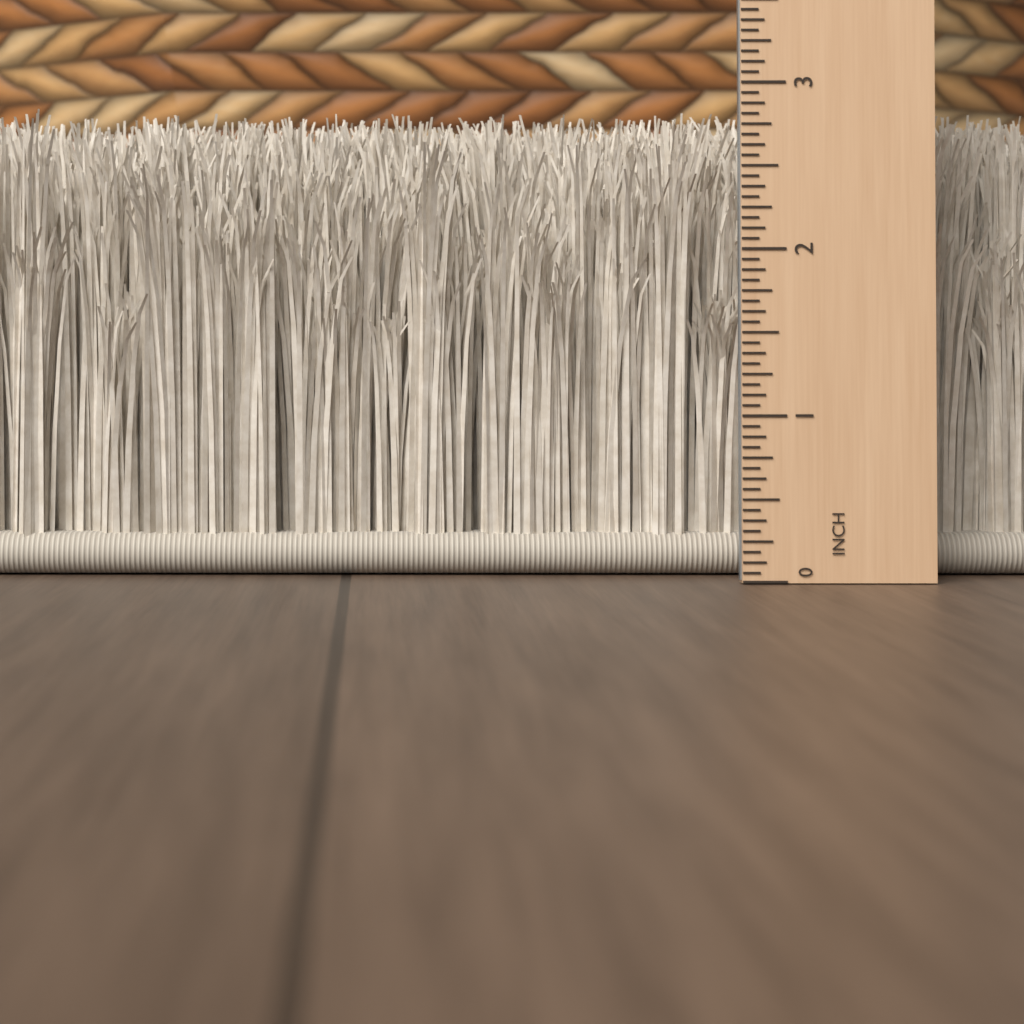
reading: 2.9375 in
